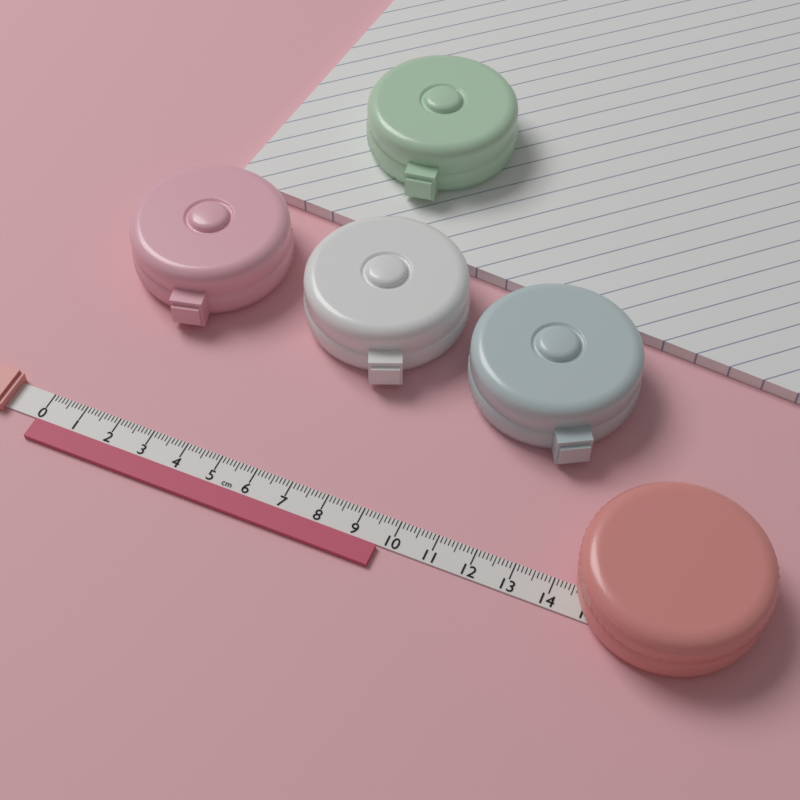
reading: 9.7 cm
